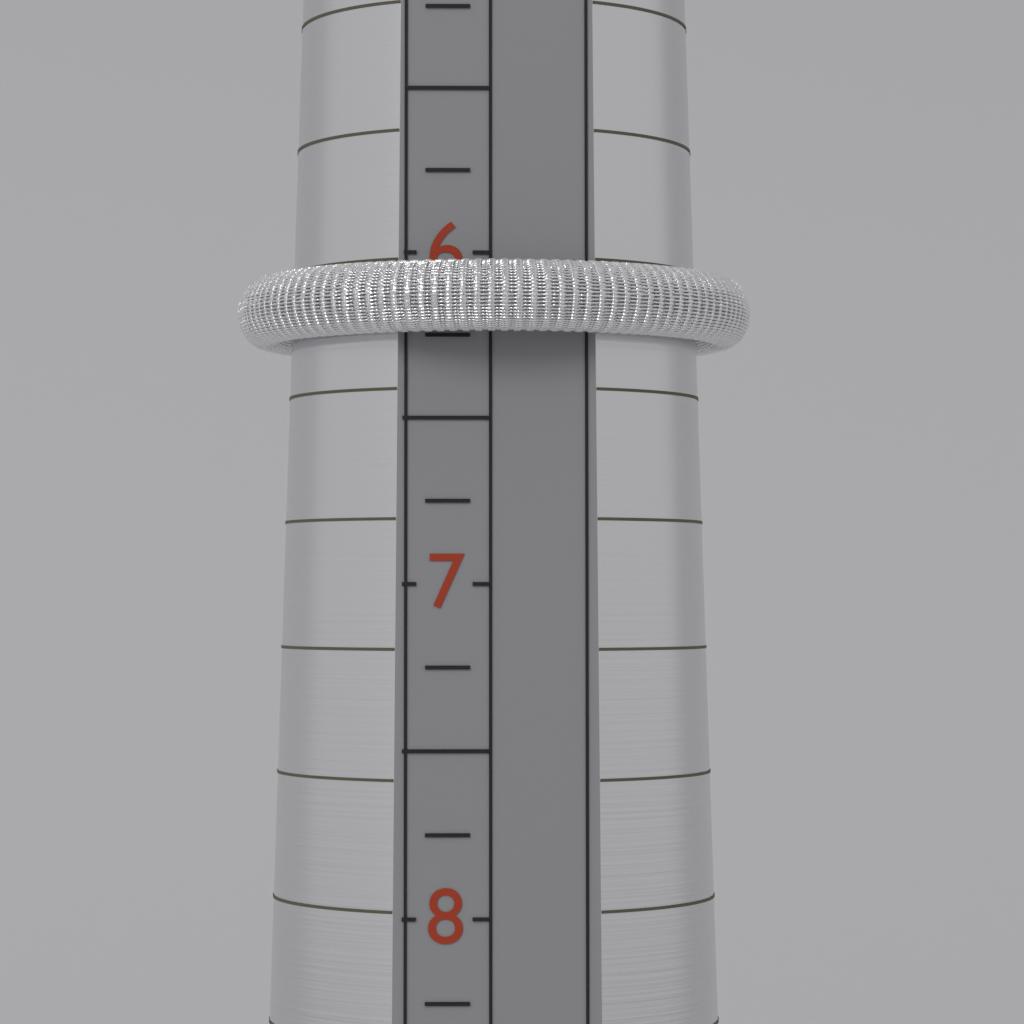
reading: 6.25 (no unit)
